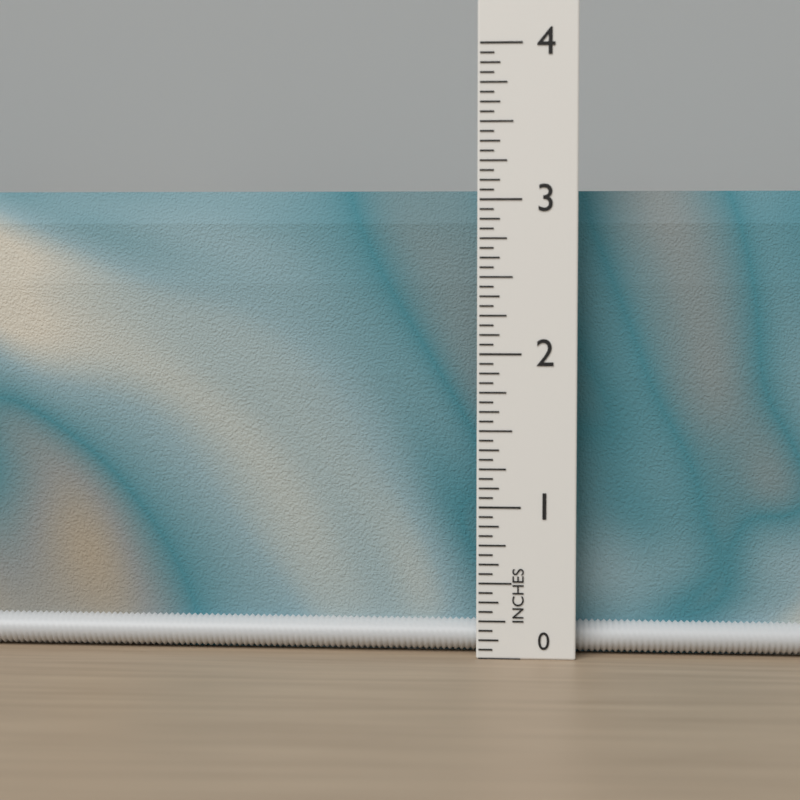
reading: 3.0625 in
